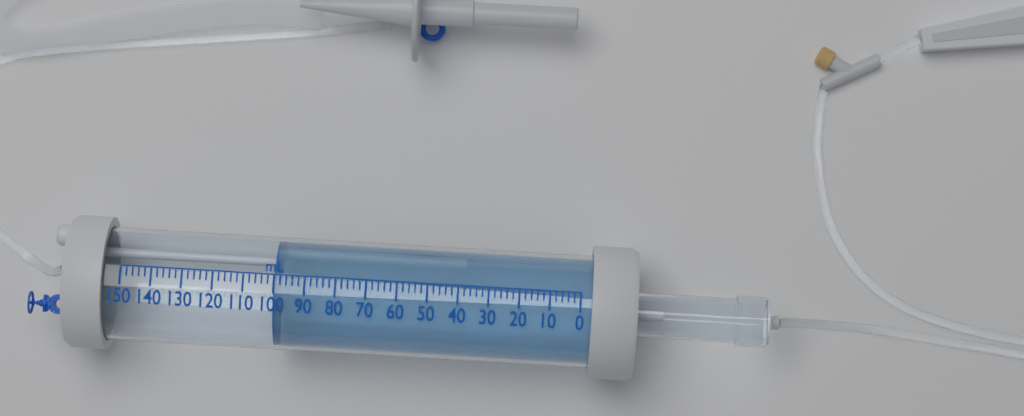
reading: 100 mL
